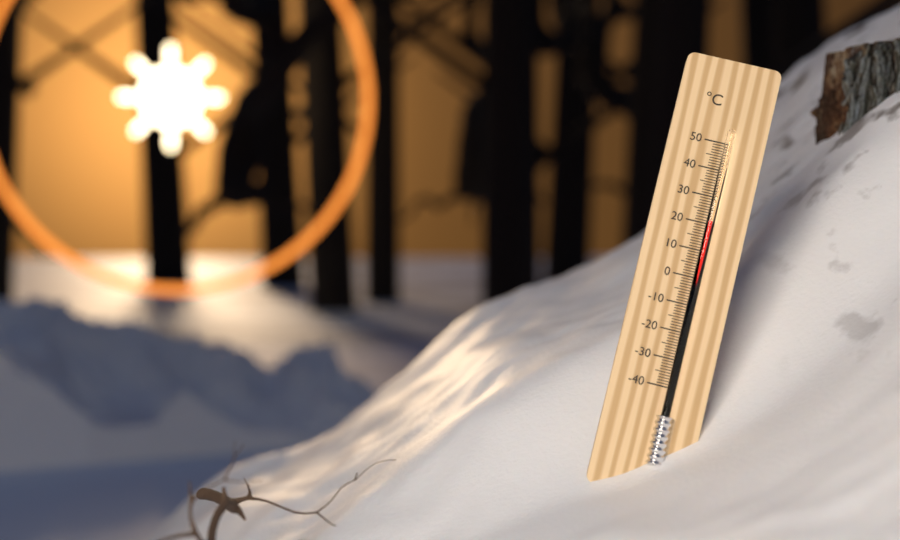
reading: 21 °C
